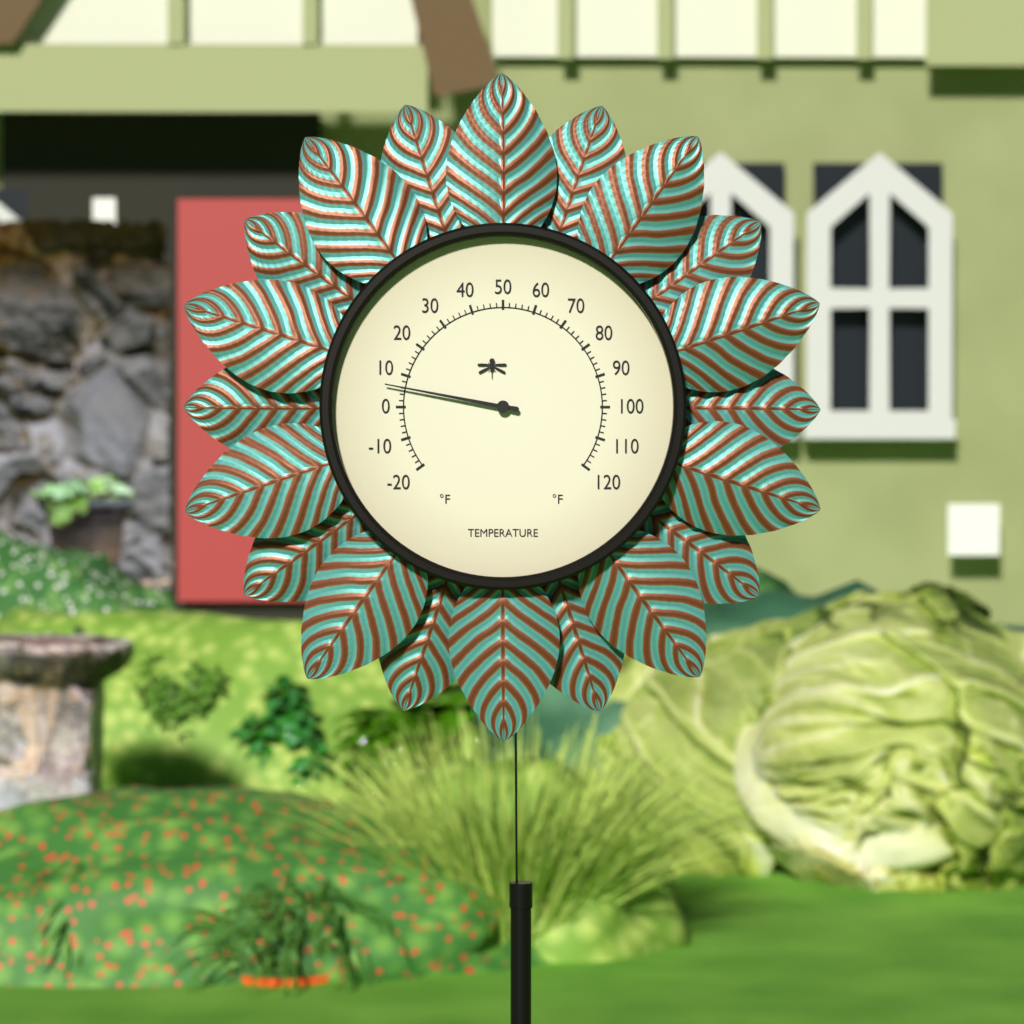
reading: 6 °F
